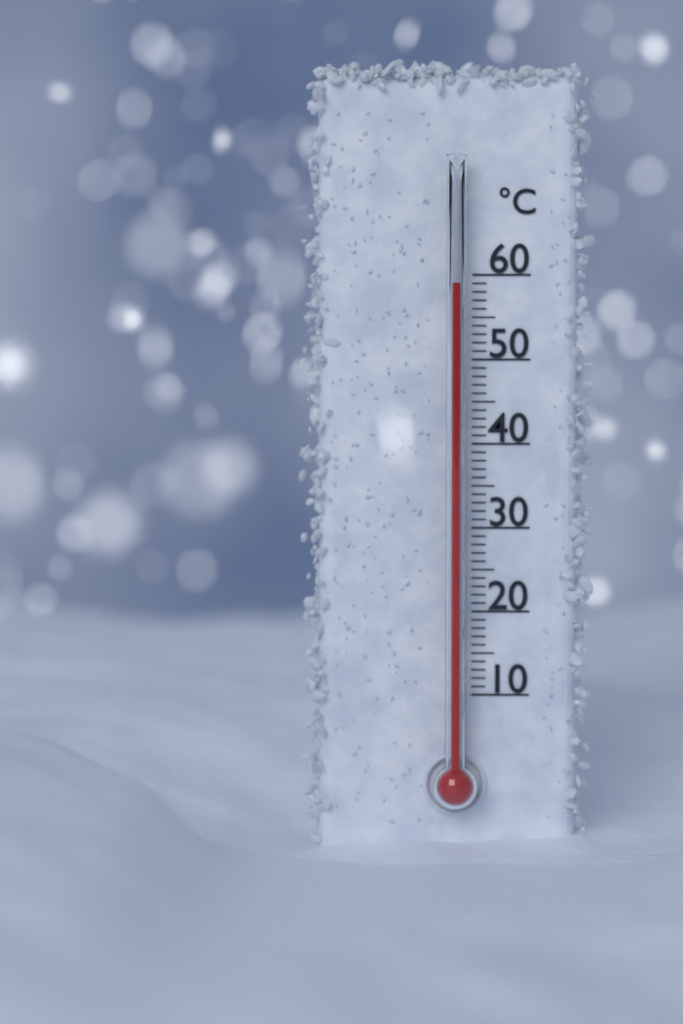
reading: 59 °C
